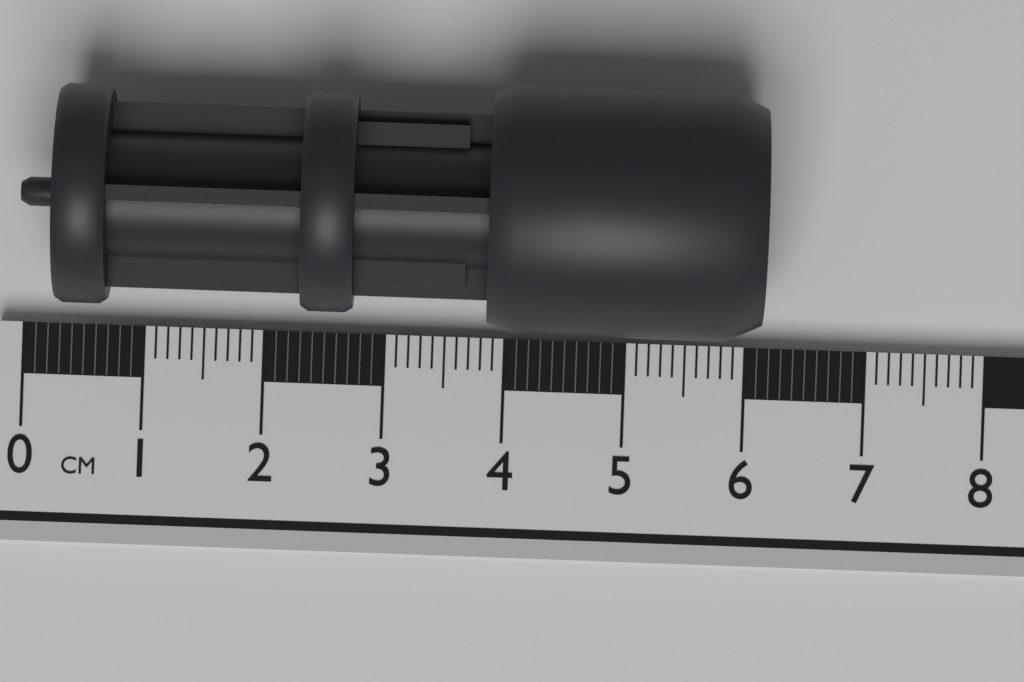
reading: 6.1 cm
